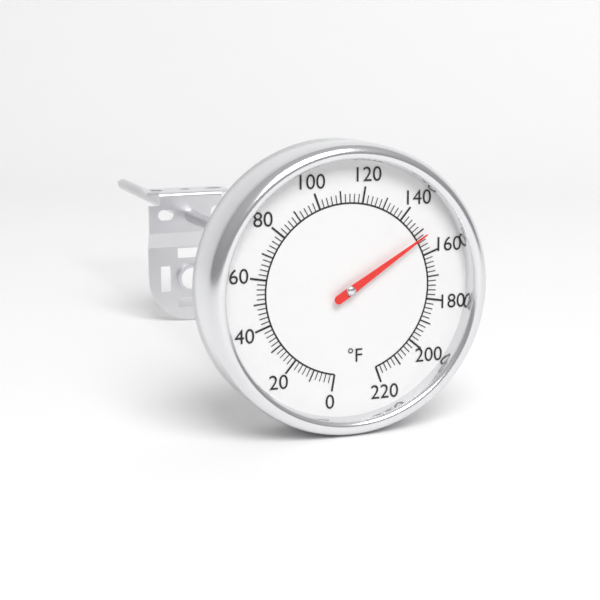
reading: 152 °F
